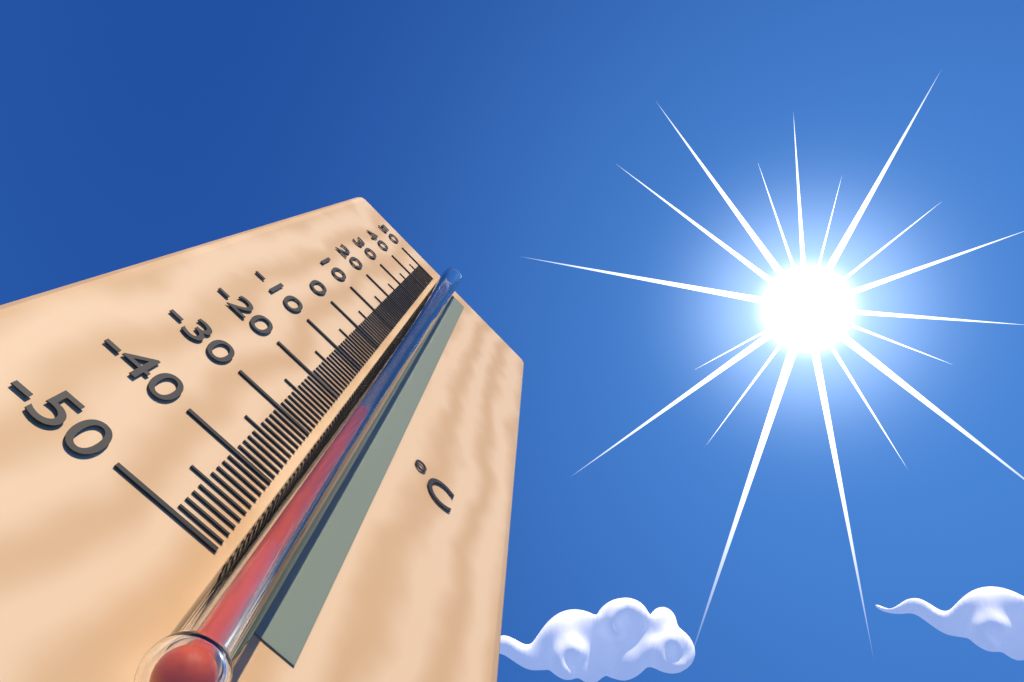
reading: -24 °C
